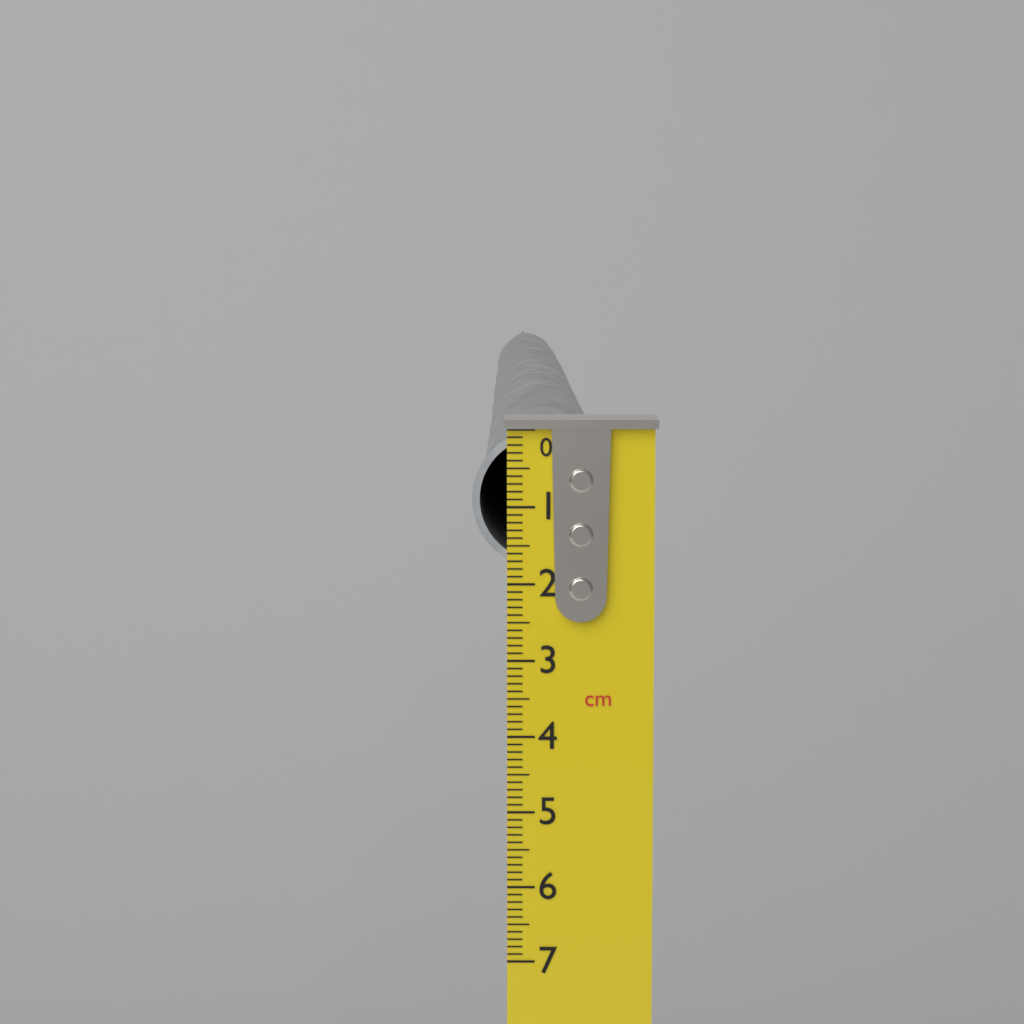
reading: 1.8 cm
